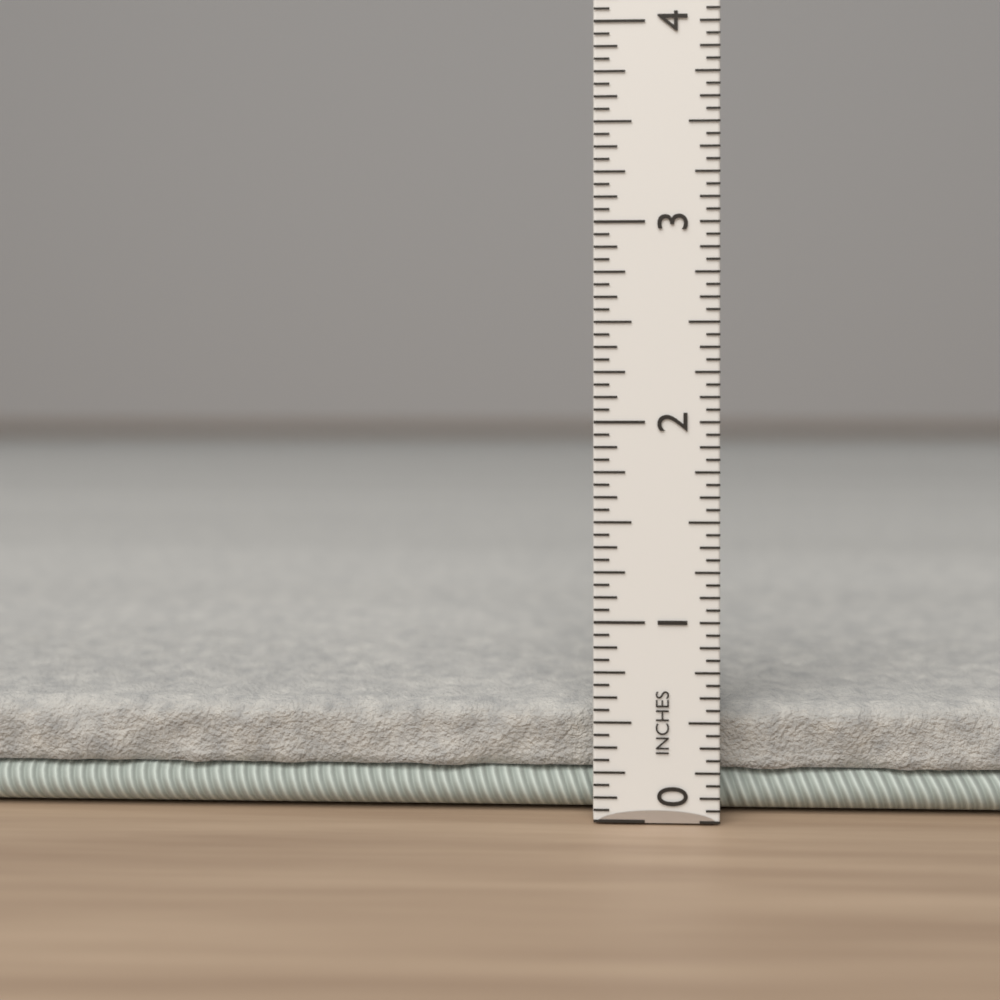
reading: 0.5625 in
